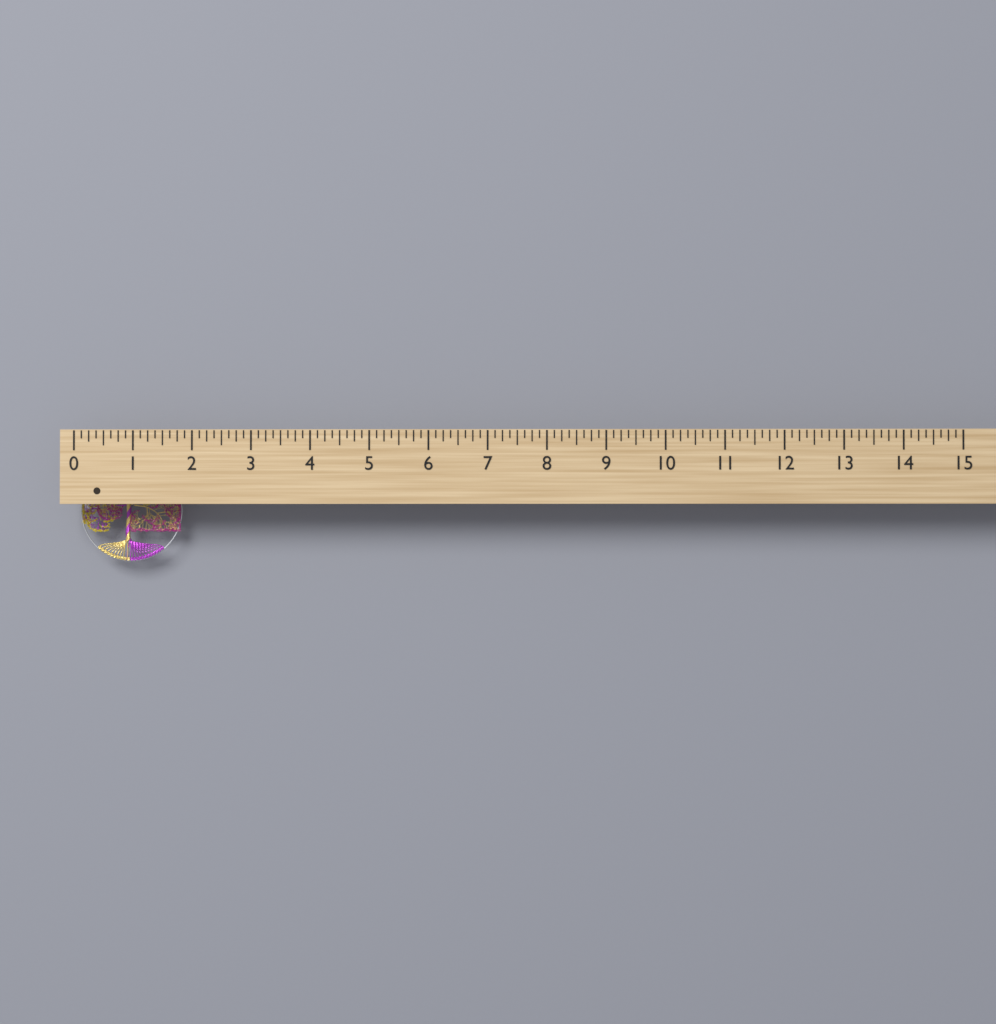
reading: 1.750 (no unit)
